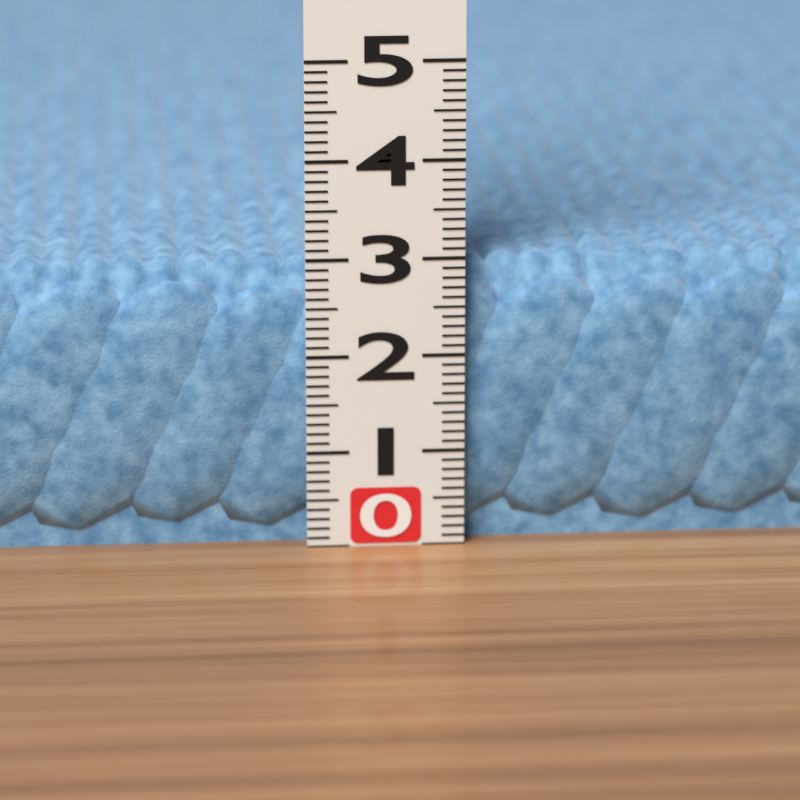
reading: 3.0 (no unit)
